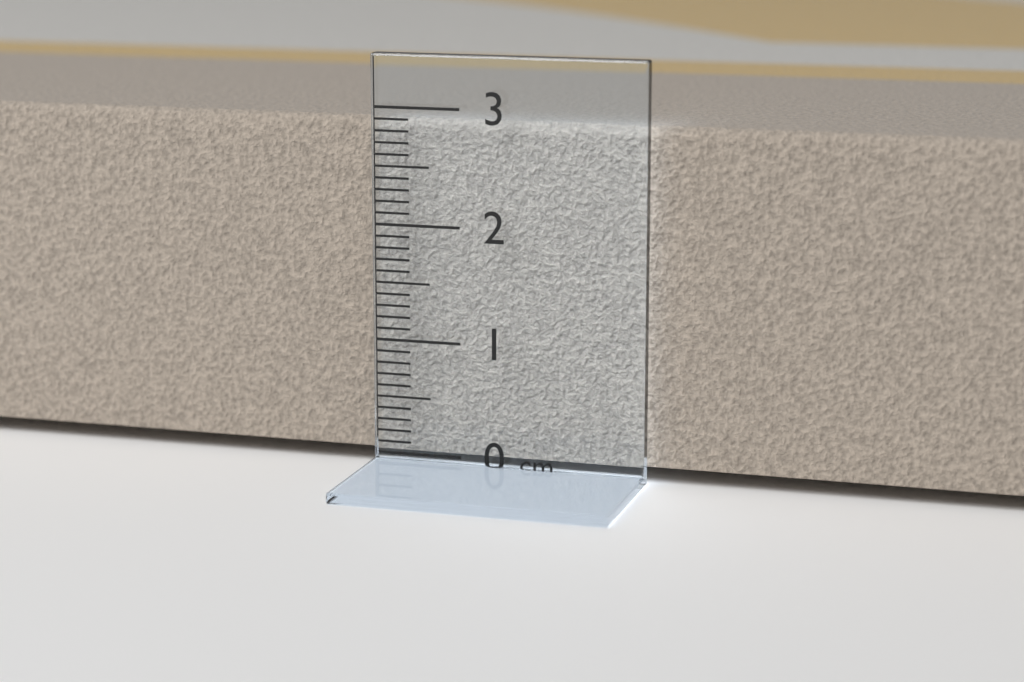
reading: 2.9 cm
